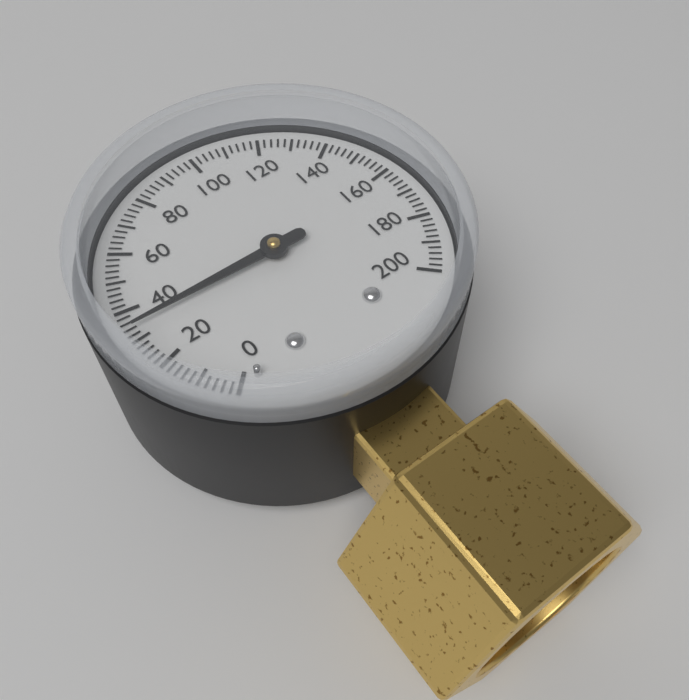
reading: 34 (no unit)
